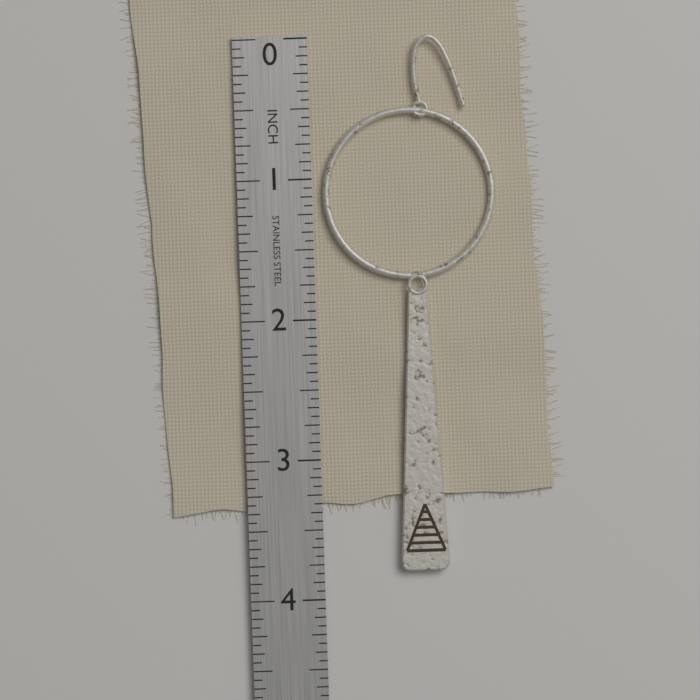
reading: 3.8125 in
